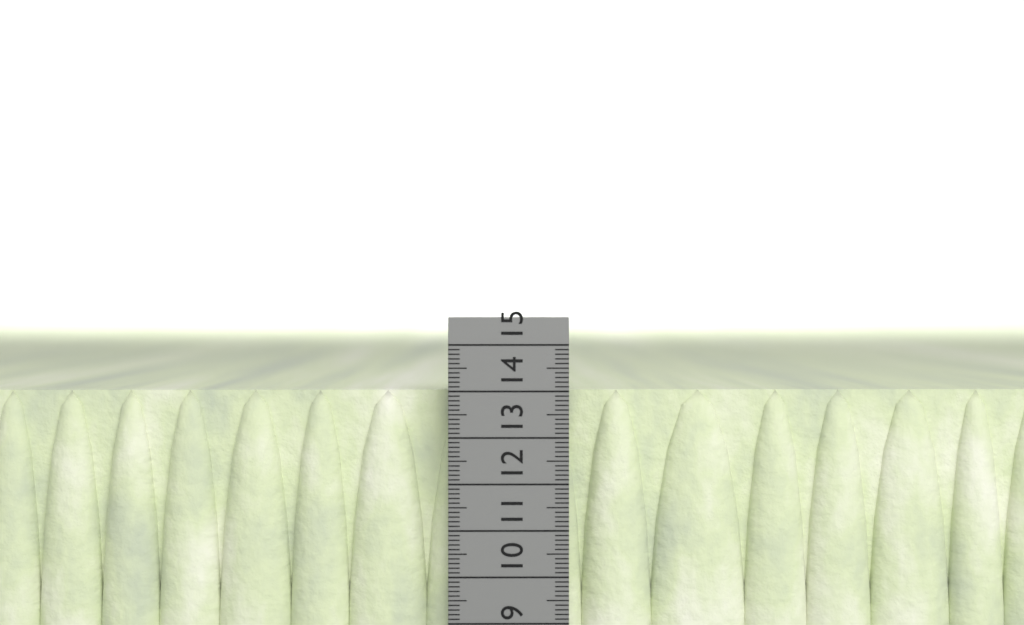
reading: 14.0 cm
